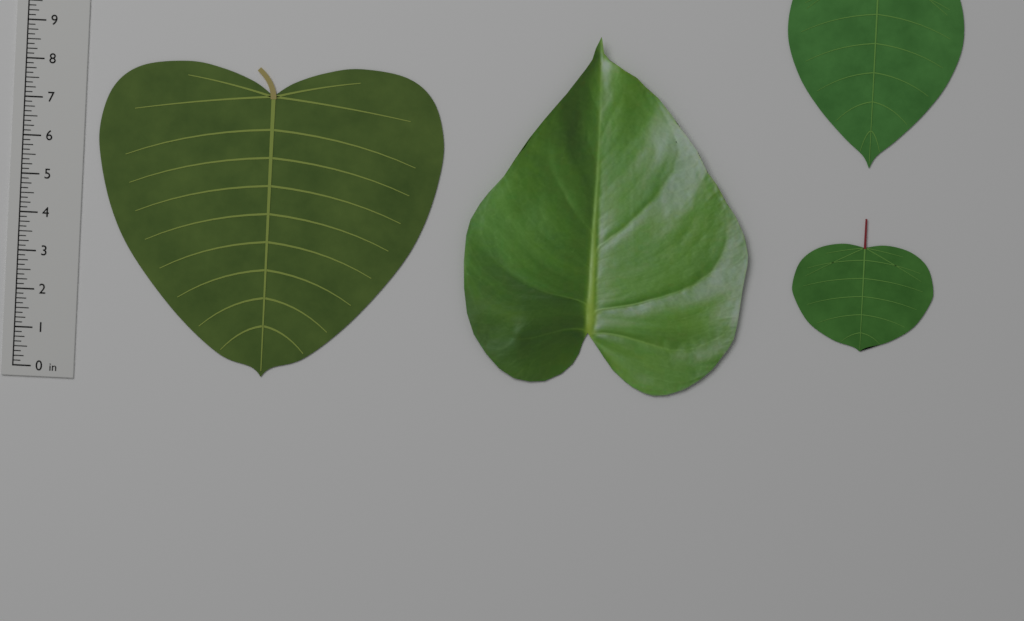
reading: 8.125 in
